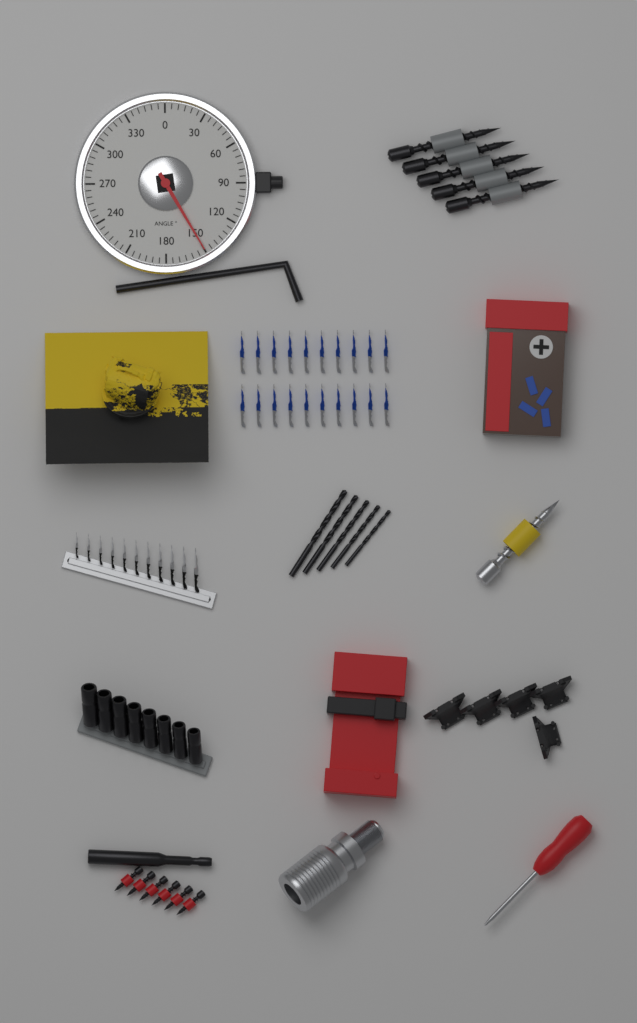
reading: 150 °
